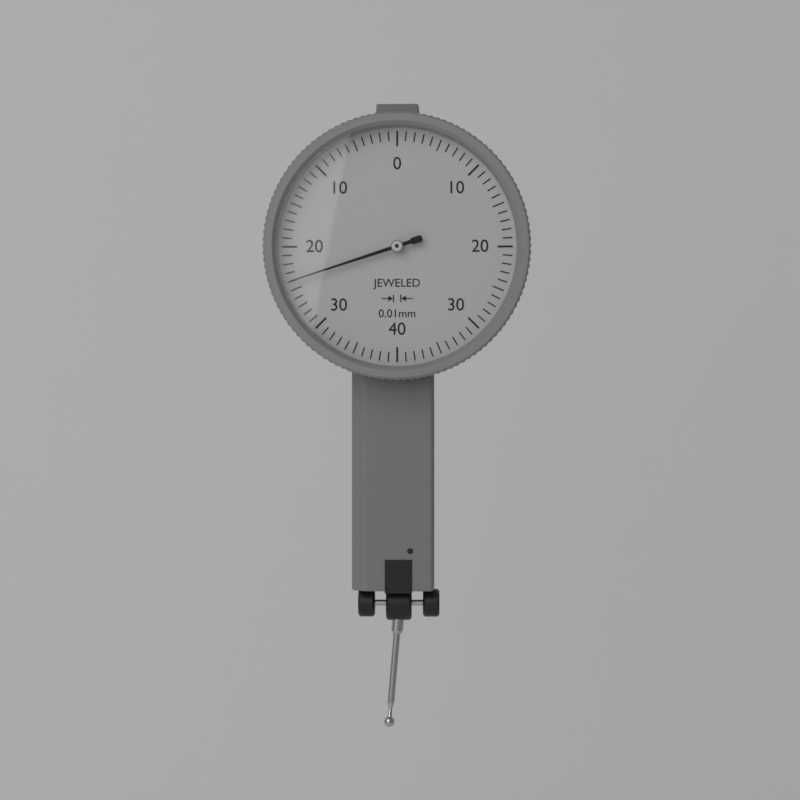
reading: 0.24 mm
